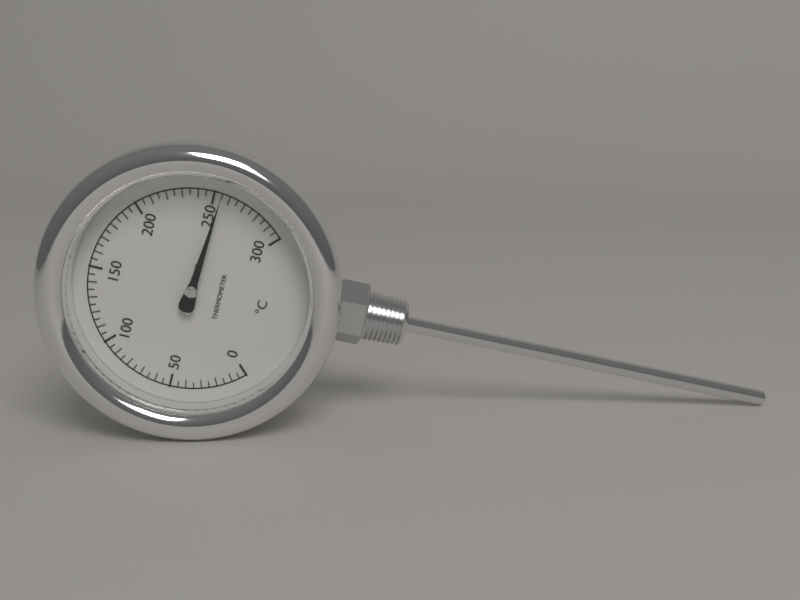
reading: 255 °C
